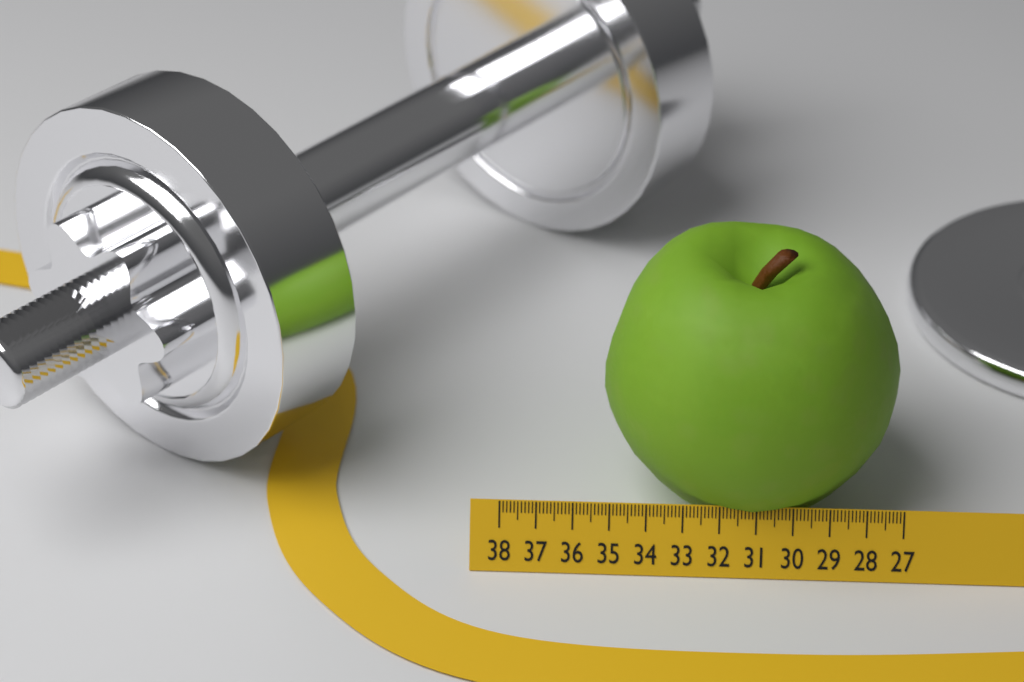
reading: 35.2 (no unit)
